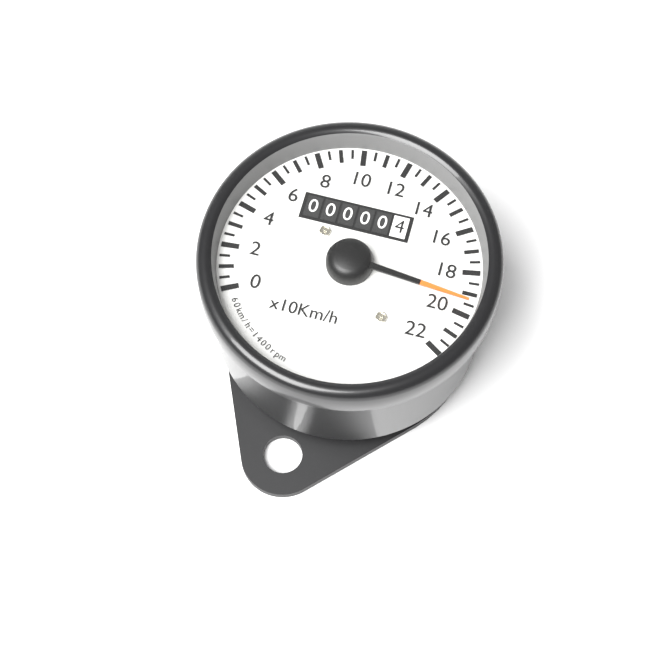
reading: 19.5 x10 km/h
